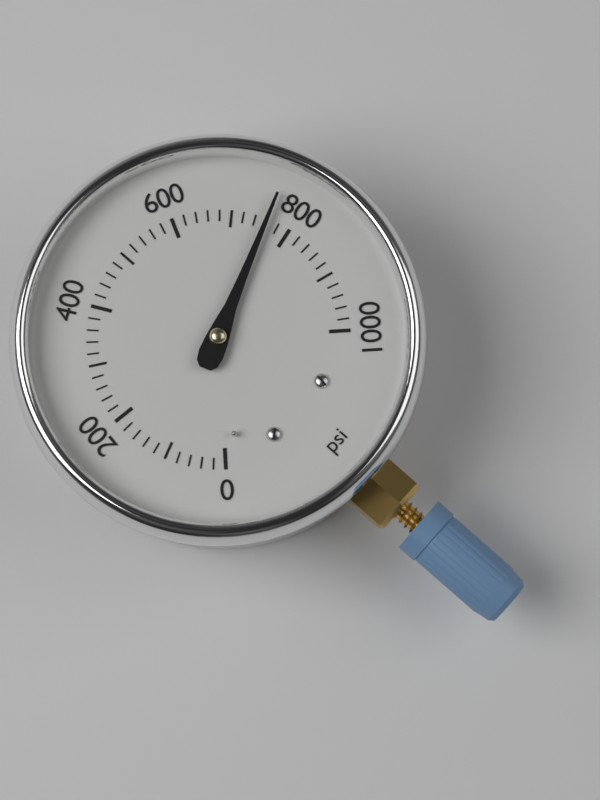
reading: 760 psi
